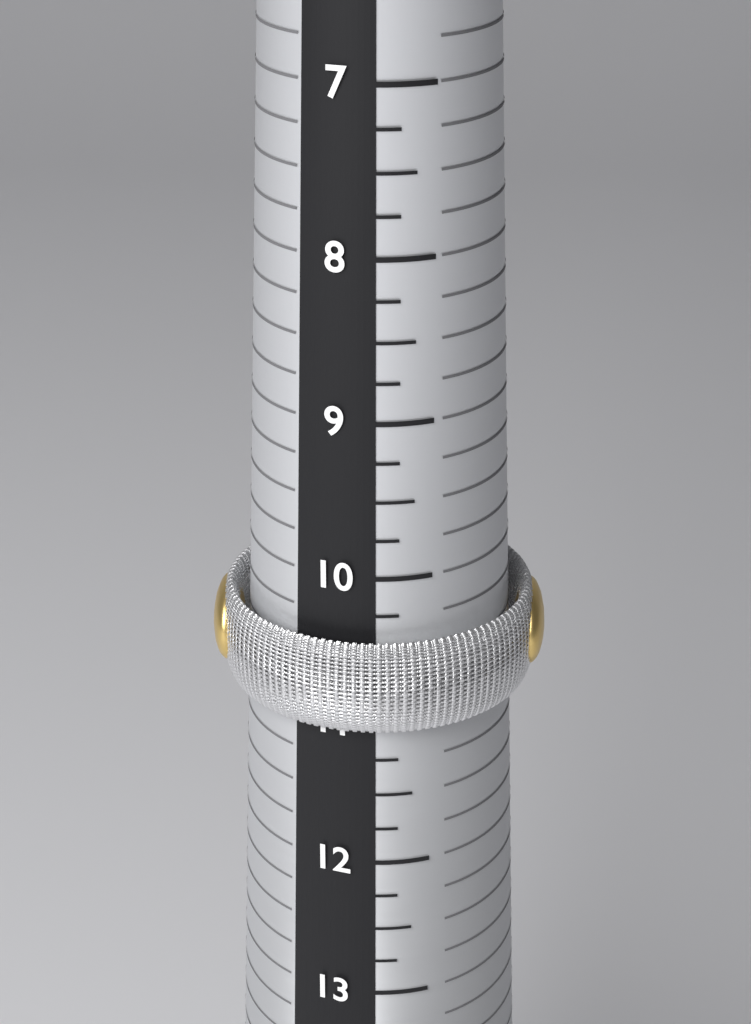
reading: 11.00 (no unit)
